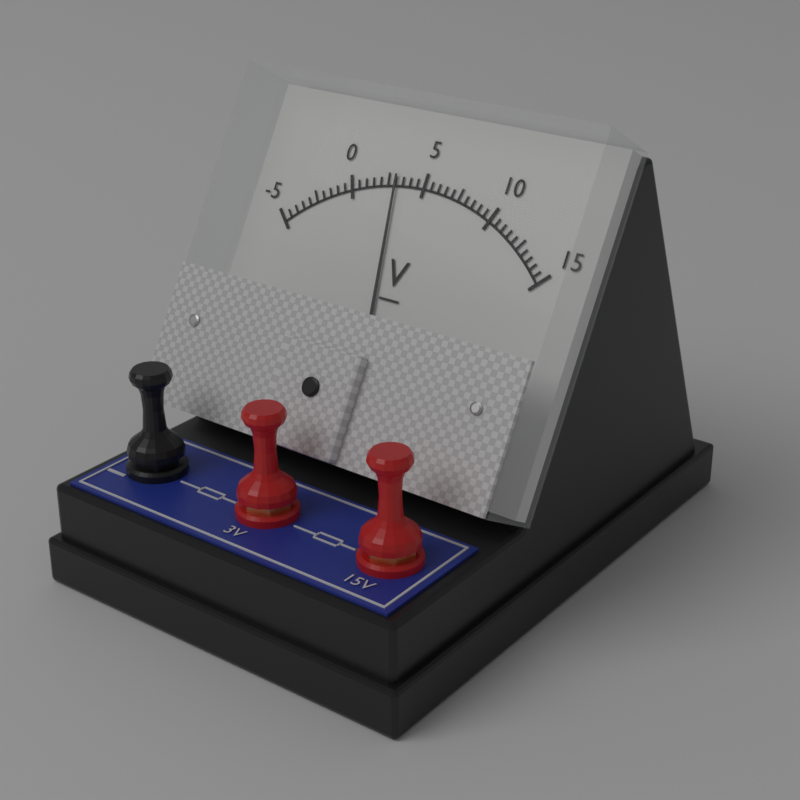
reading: 3.0 V
